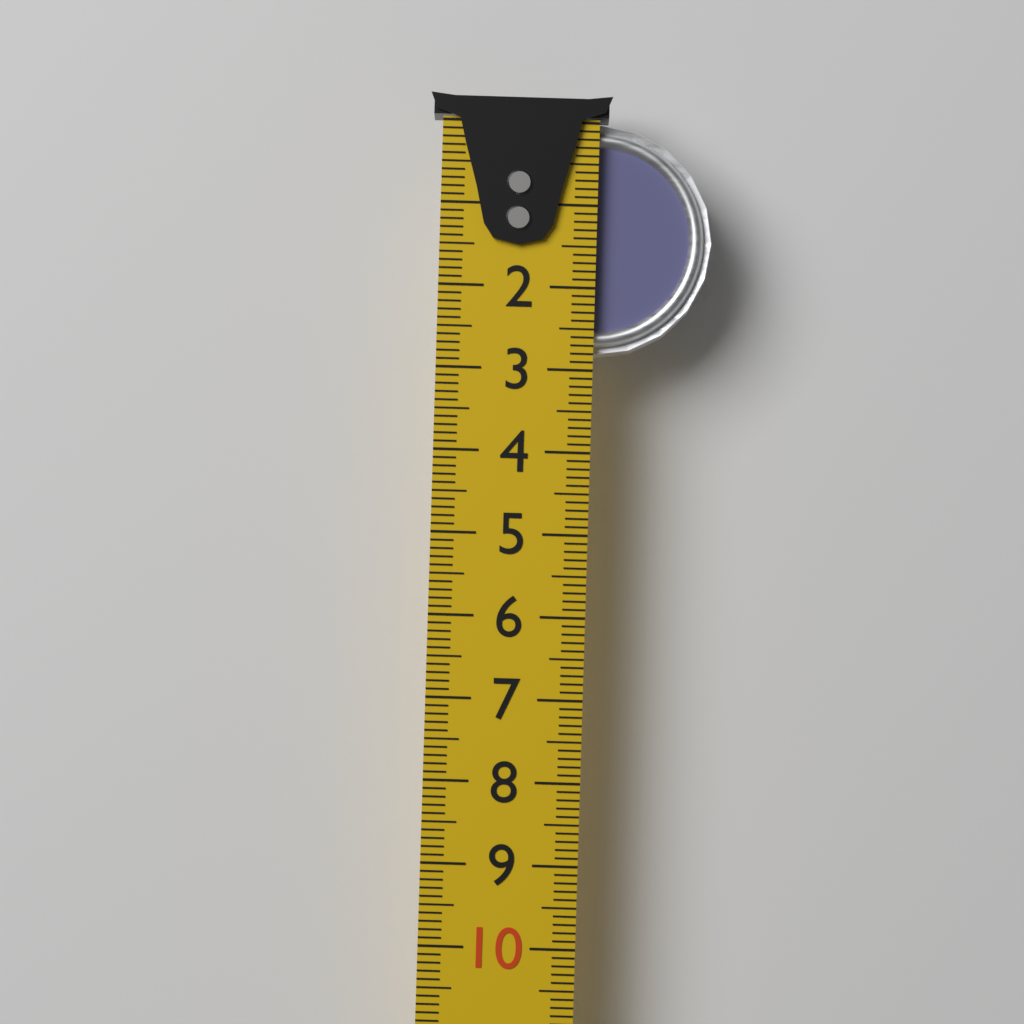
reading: 2.8 cm
